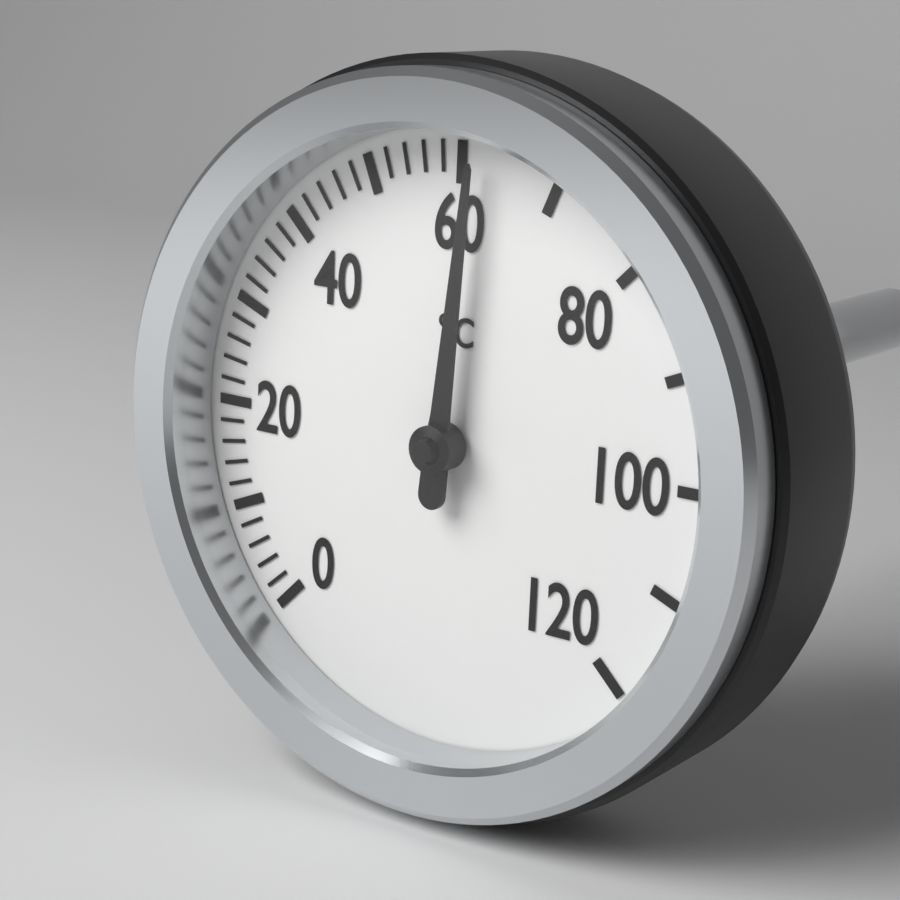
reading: 62 °C
